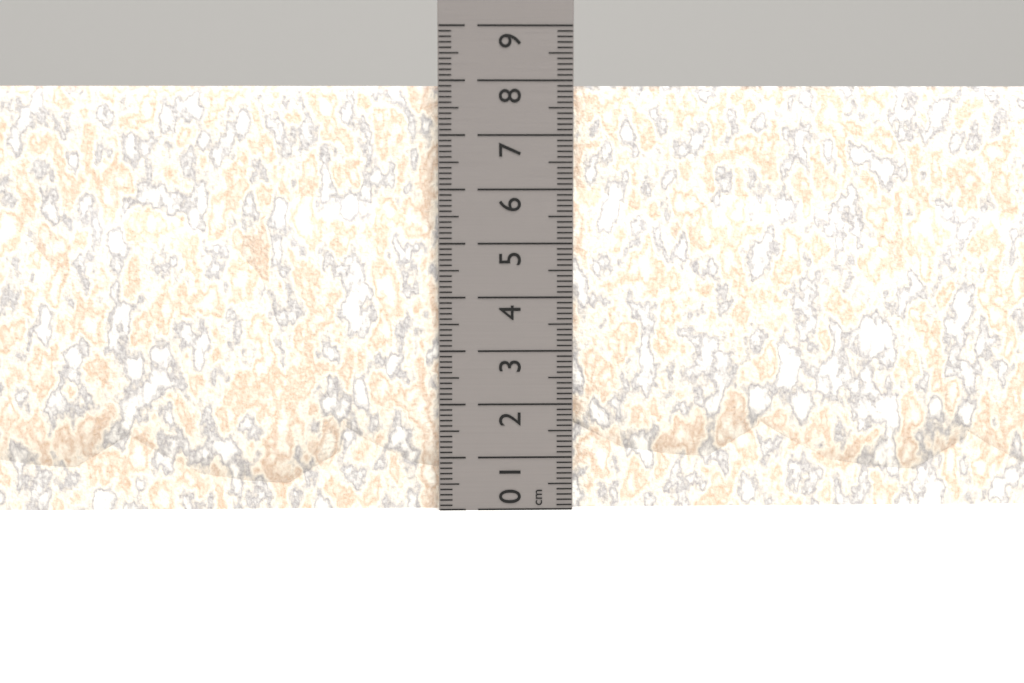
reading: 7.9 cm
